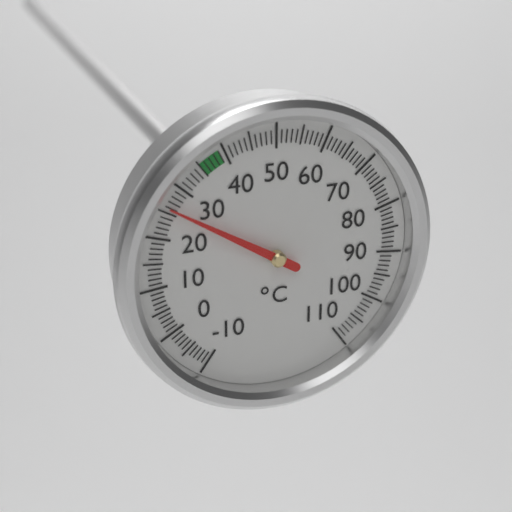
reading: 26 °C
